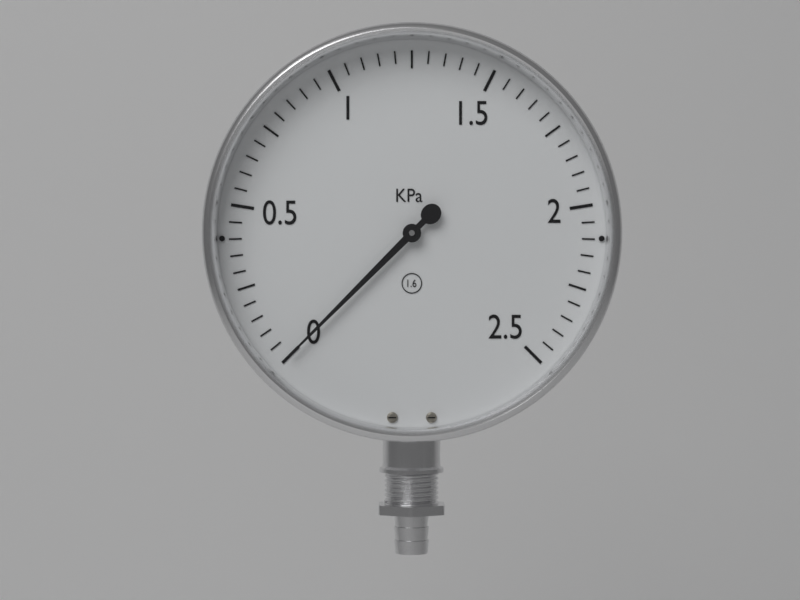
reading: 0.00 KPa
